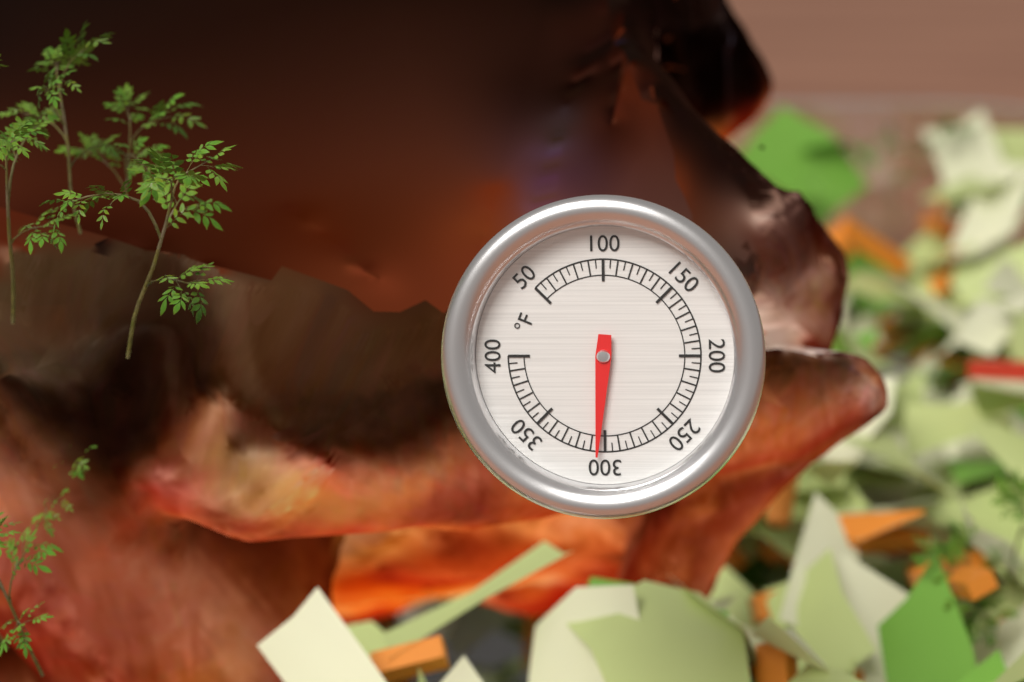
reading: 305 °F
